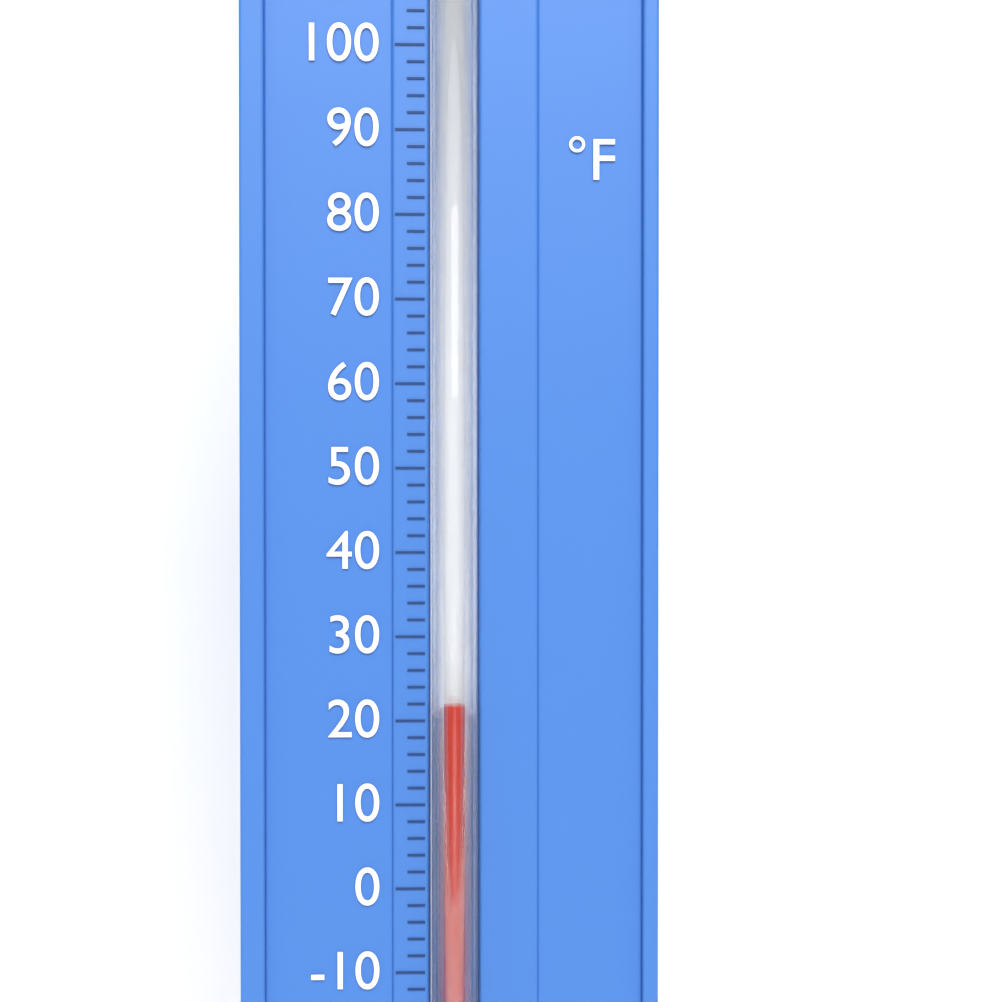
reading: 22 °F
